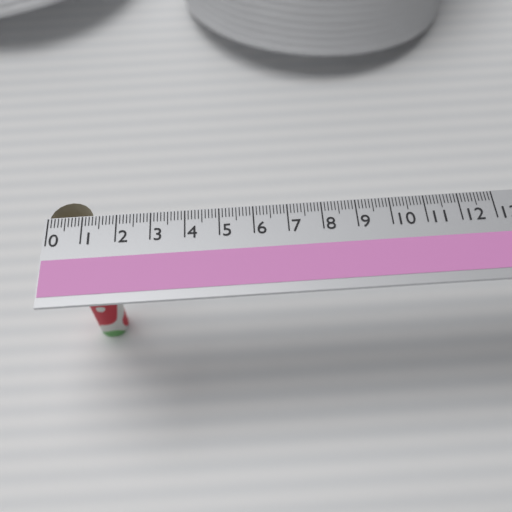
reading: 1.3 (no unit)
